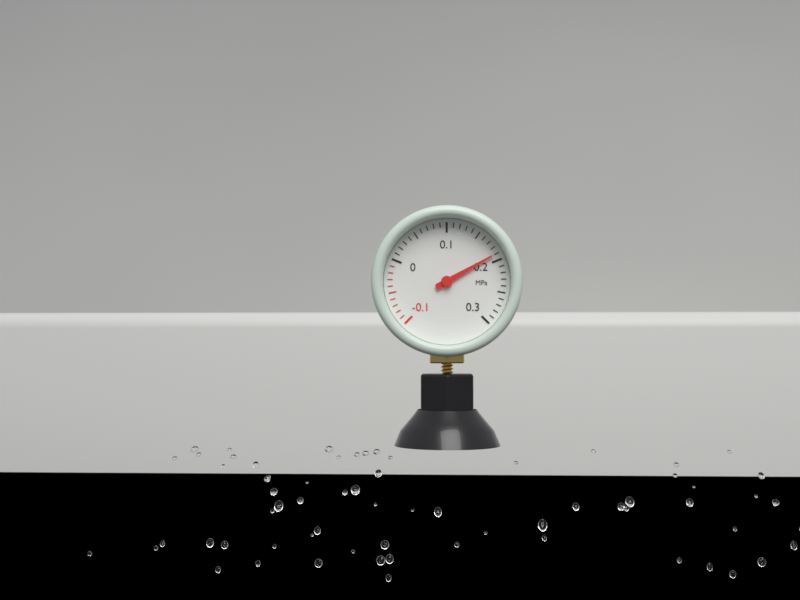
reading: 0.19 MPa
